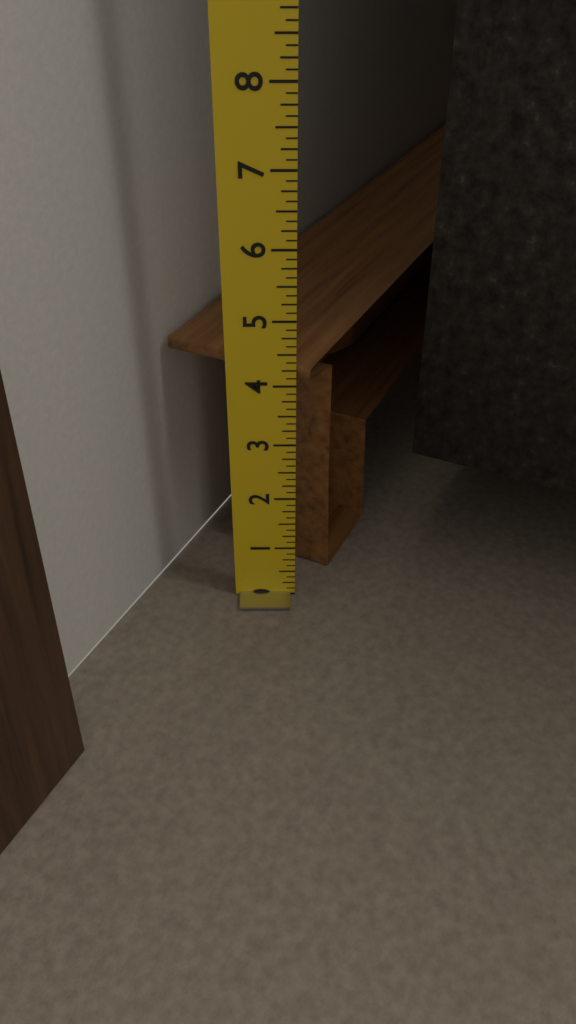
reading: 4.250 in
